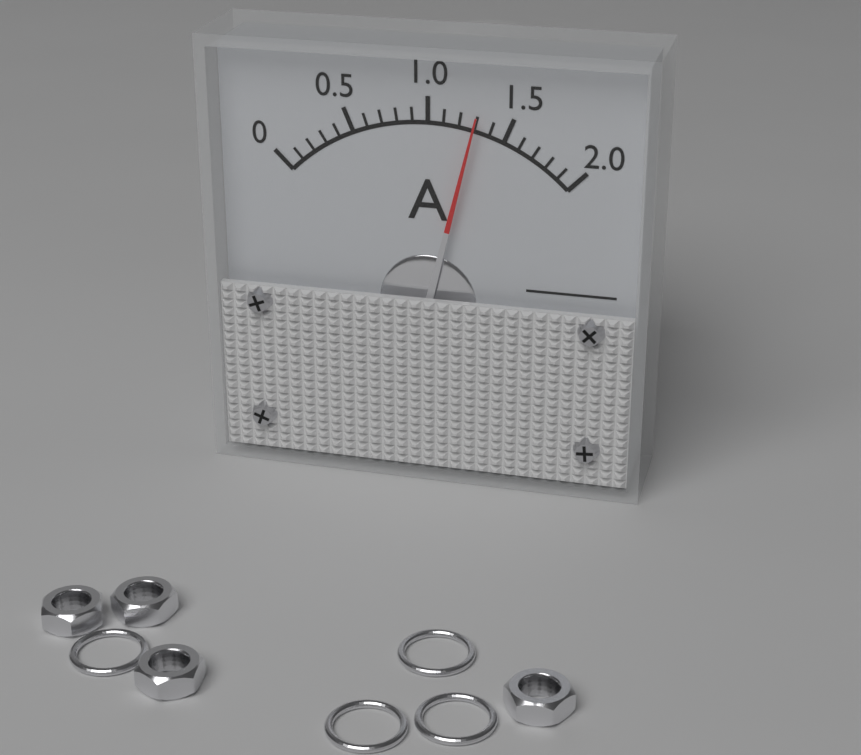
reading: 1.3 A
